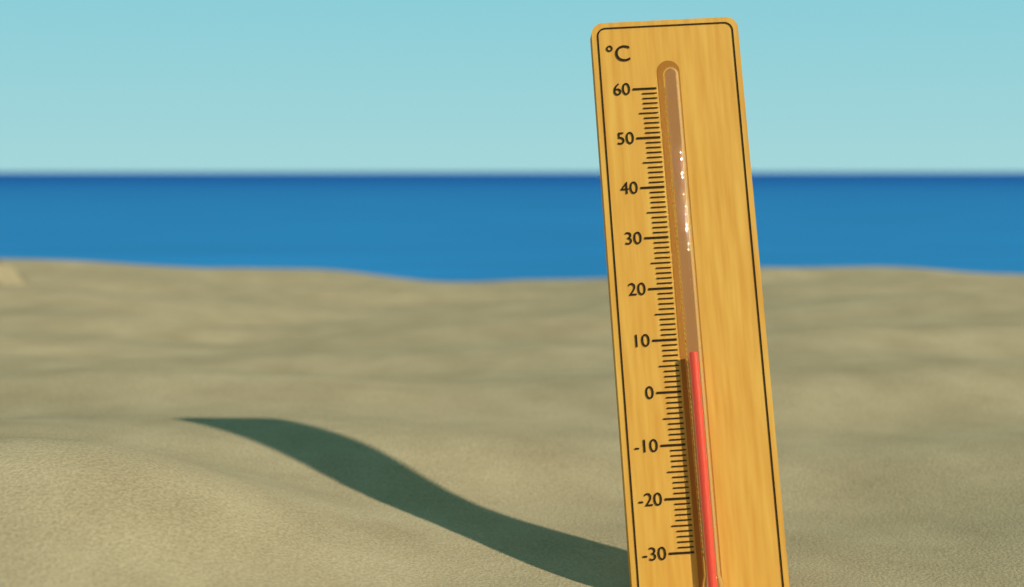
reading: 7 °C
